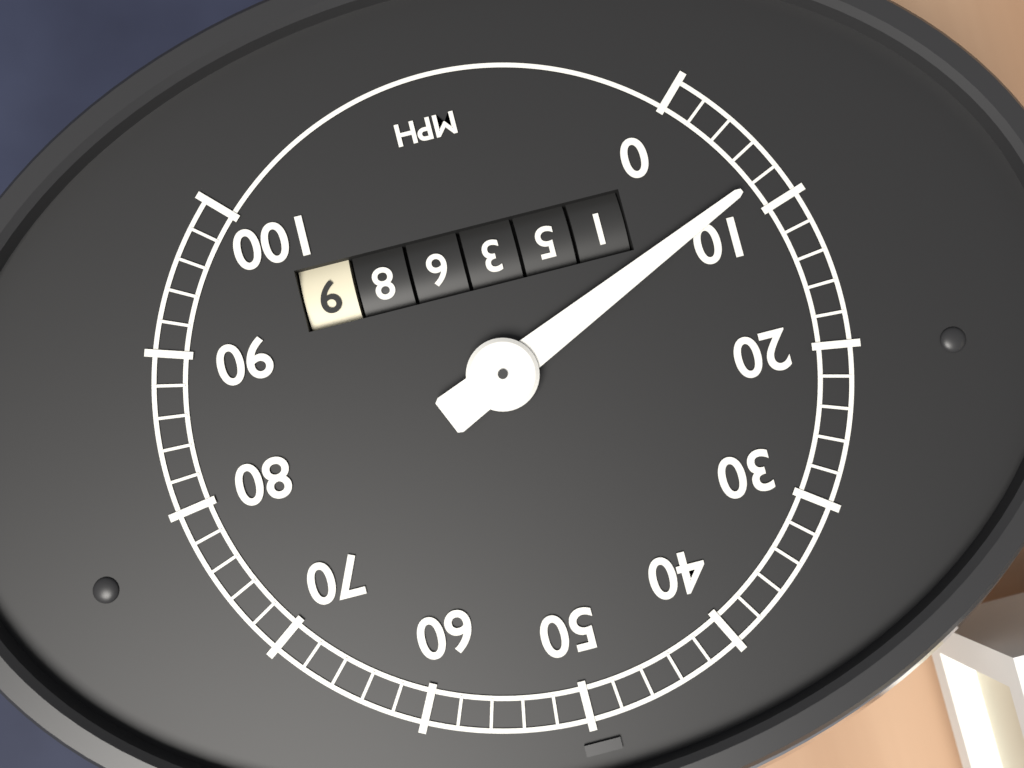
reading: 8 mph
